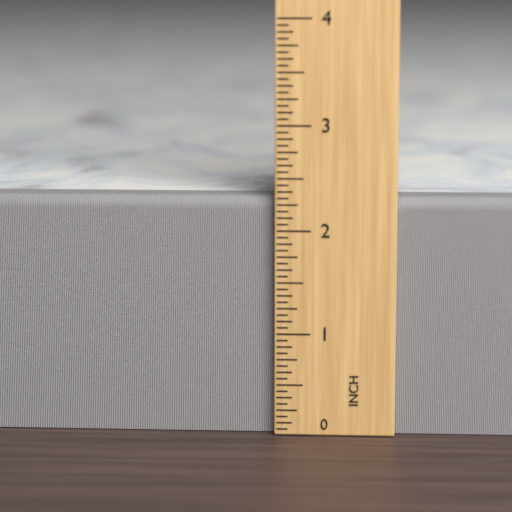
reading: 2.3125 in
